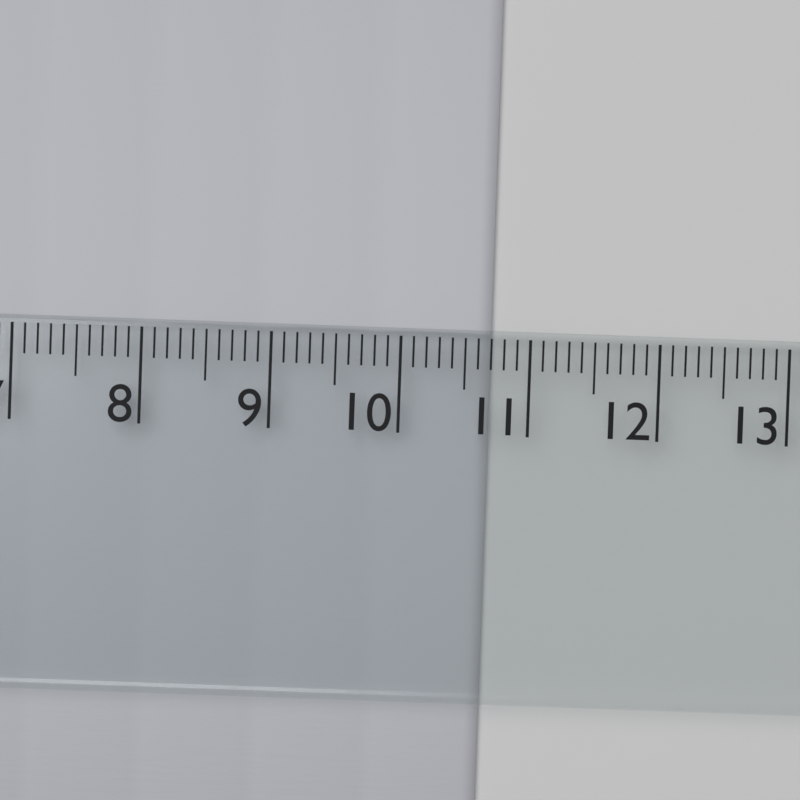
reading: 10.7 cm
